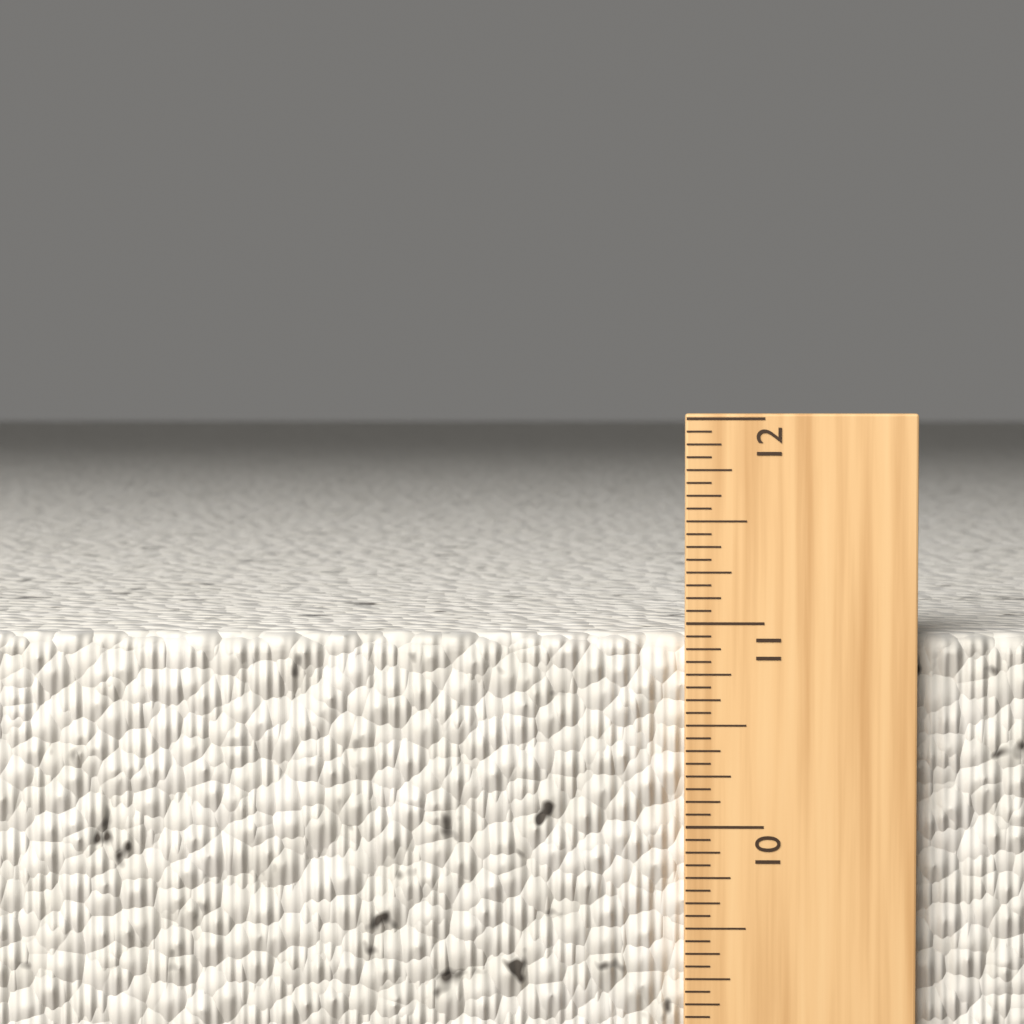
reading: 10.9375 in
